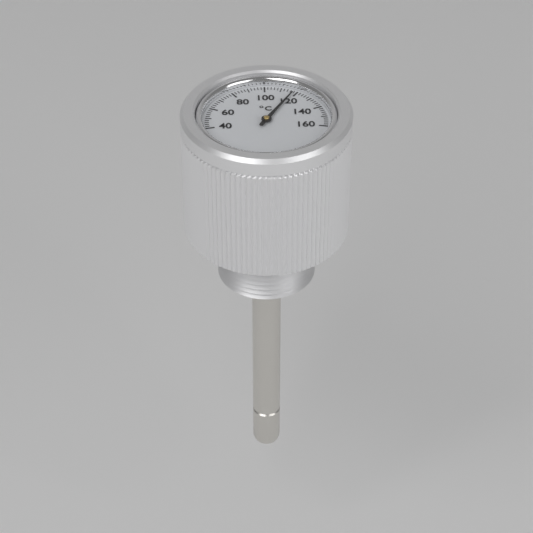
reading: 118 °C
